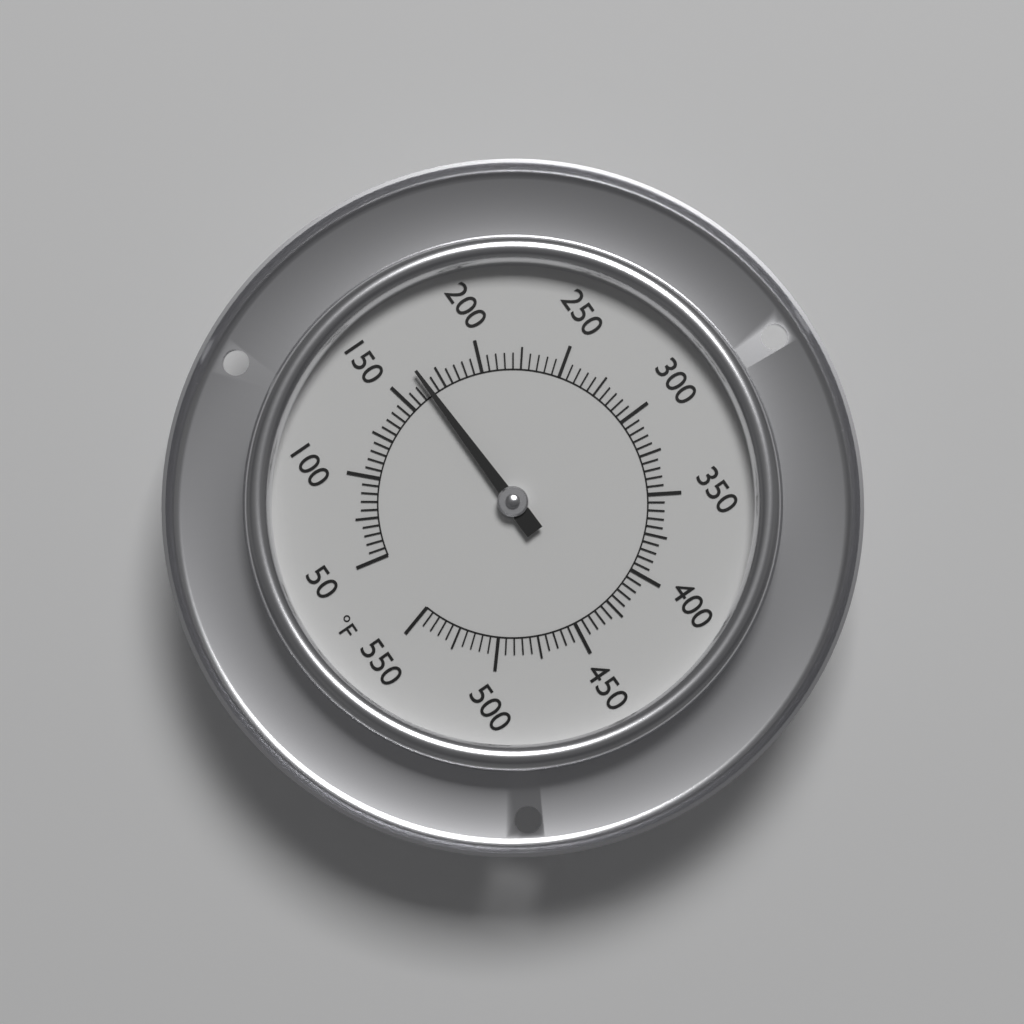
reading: 165 °F
